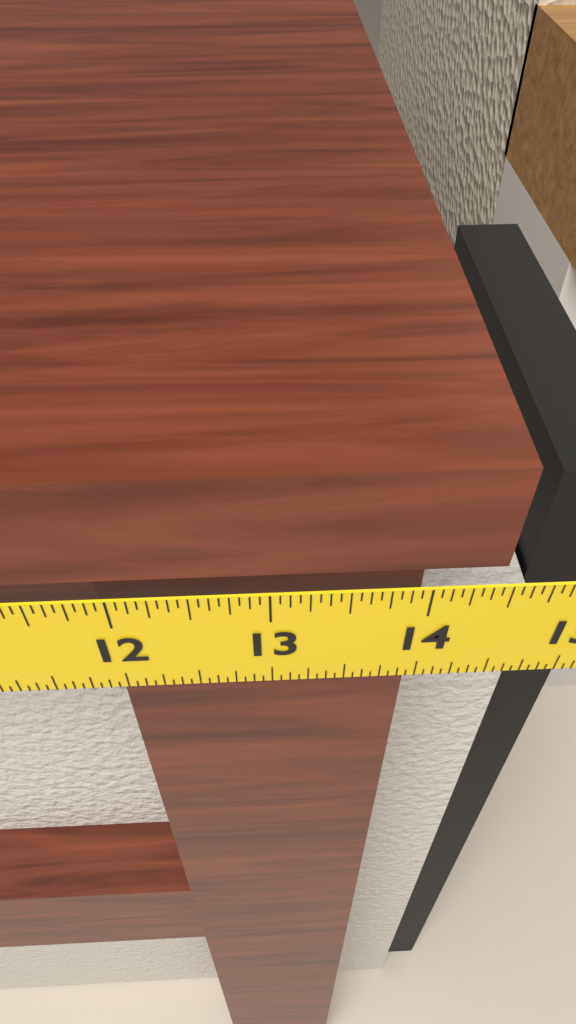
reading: 14.4375 in
